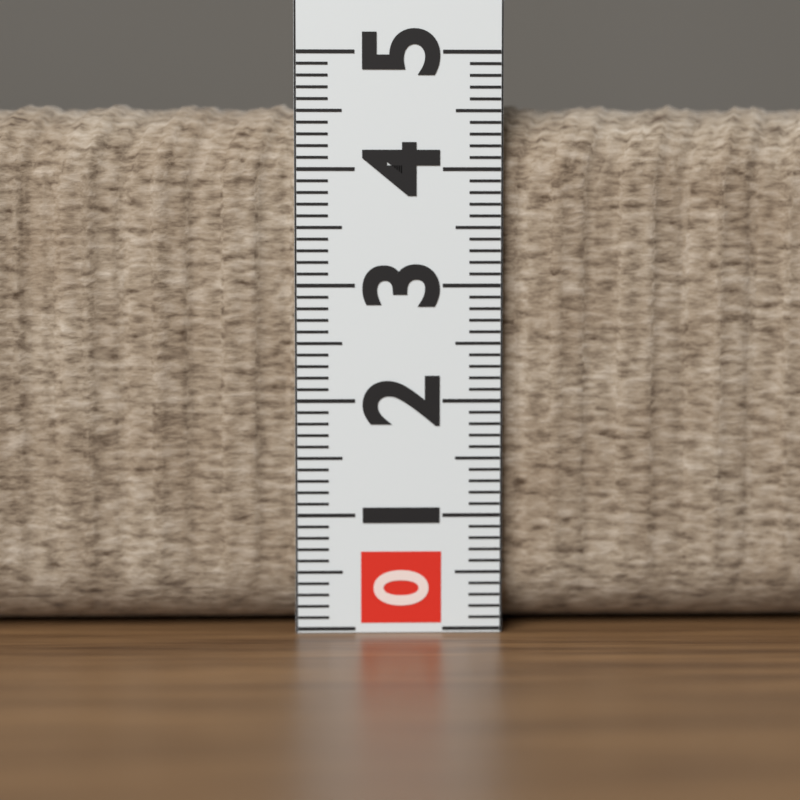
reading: 4.6 (no unit)
